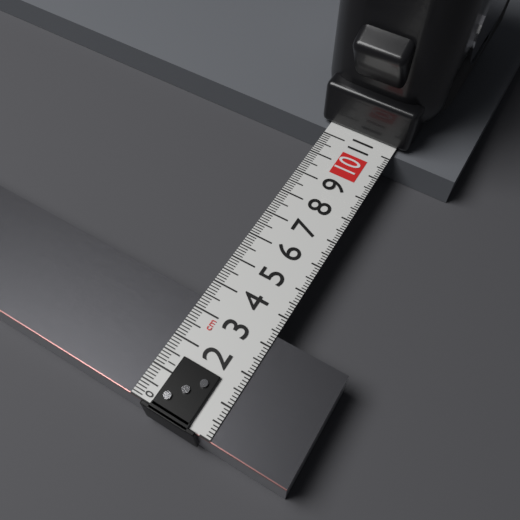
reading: 3.4 cm
